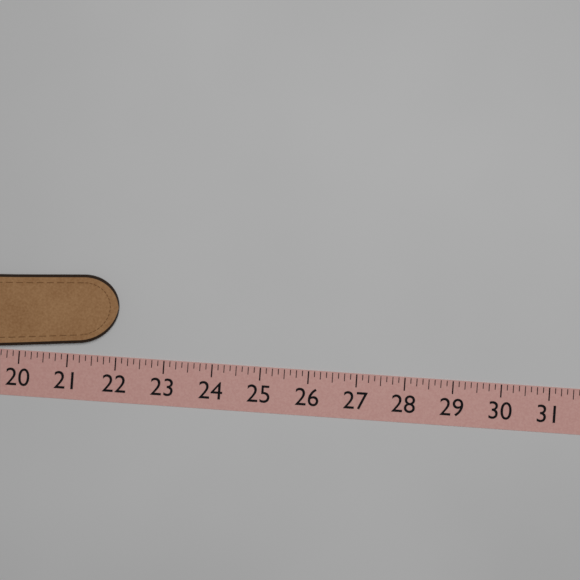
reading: 22.000 (no unit)
